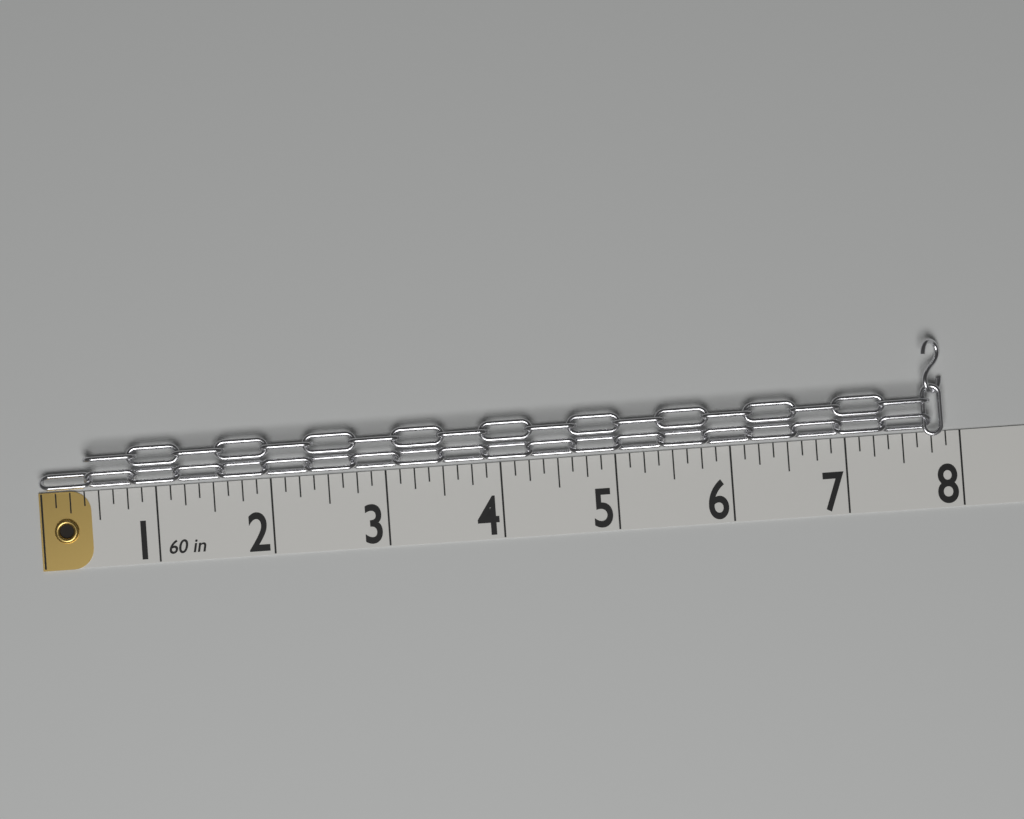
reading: 7.875 in
